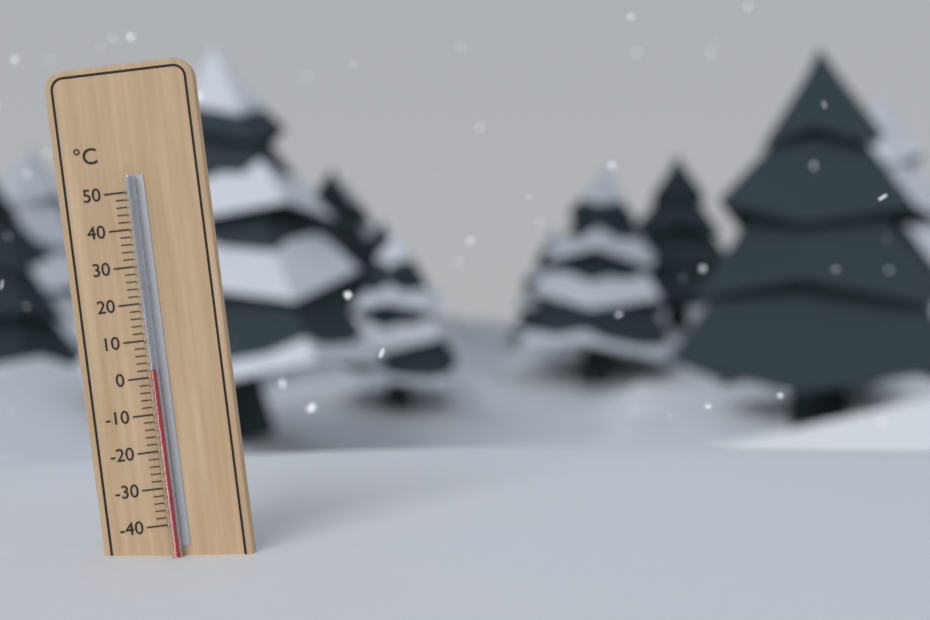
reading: 2 °C
